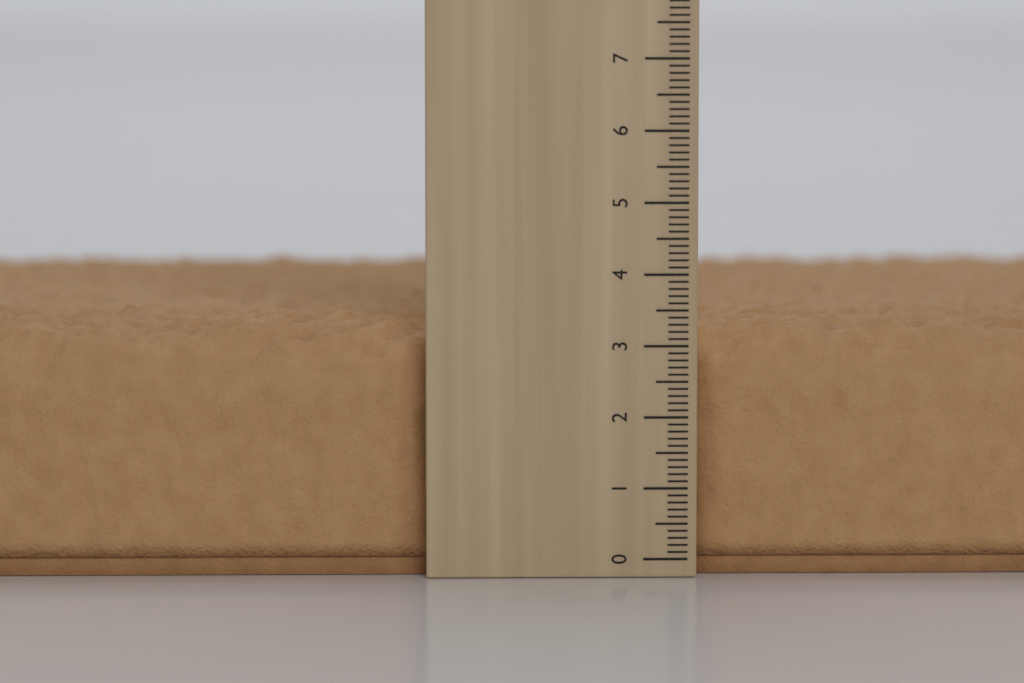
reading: 3.4 cm
